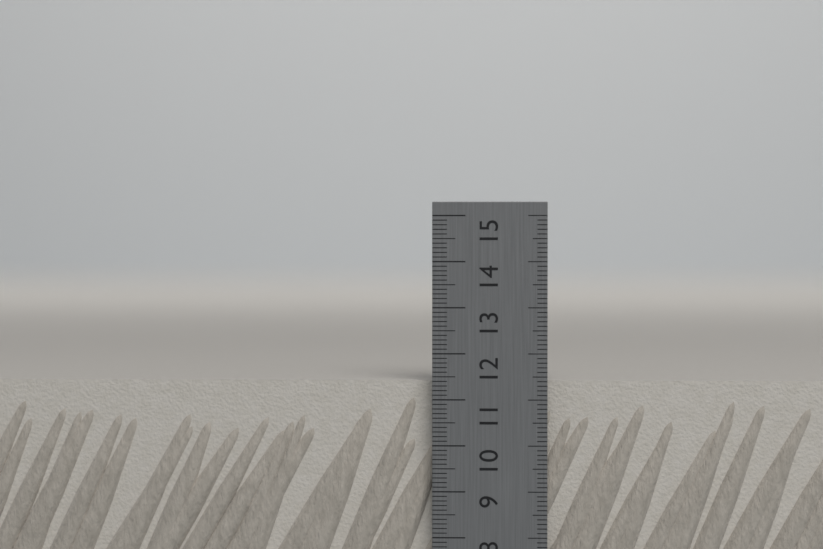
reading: 11.4 cm
